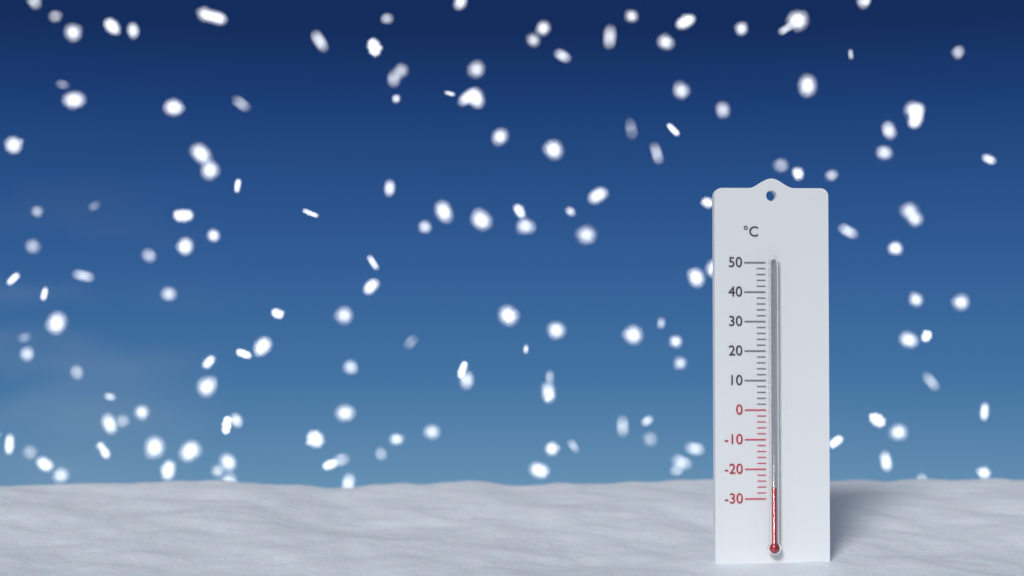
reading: -26 °C
